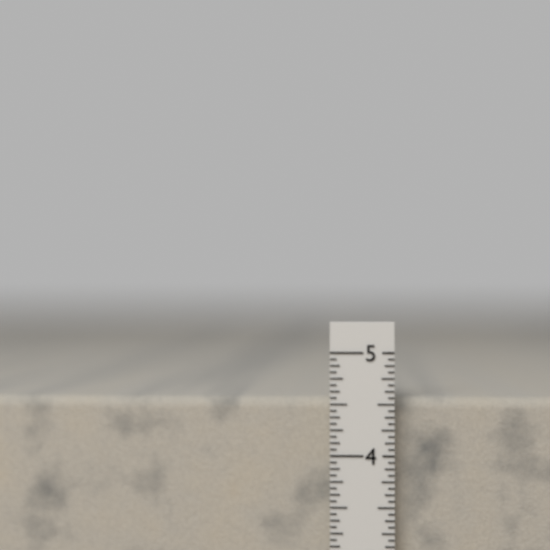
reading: 4.5625 in
